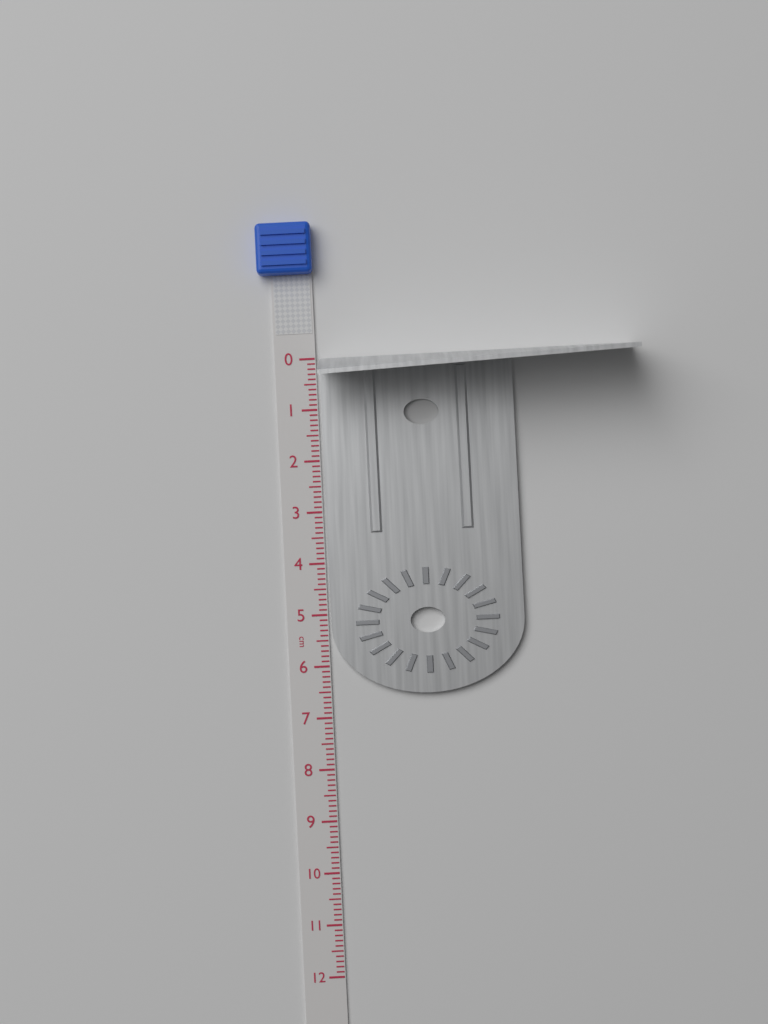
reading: 6.6 cm
